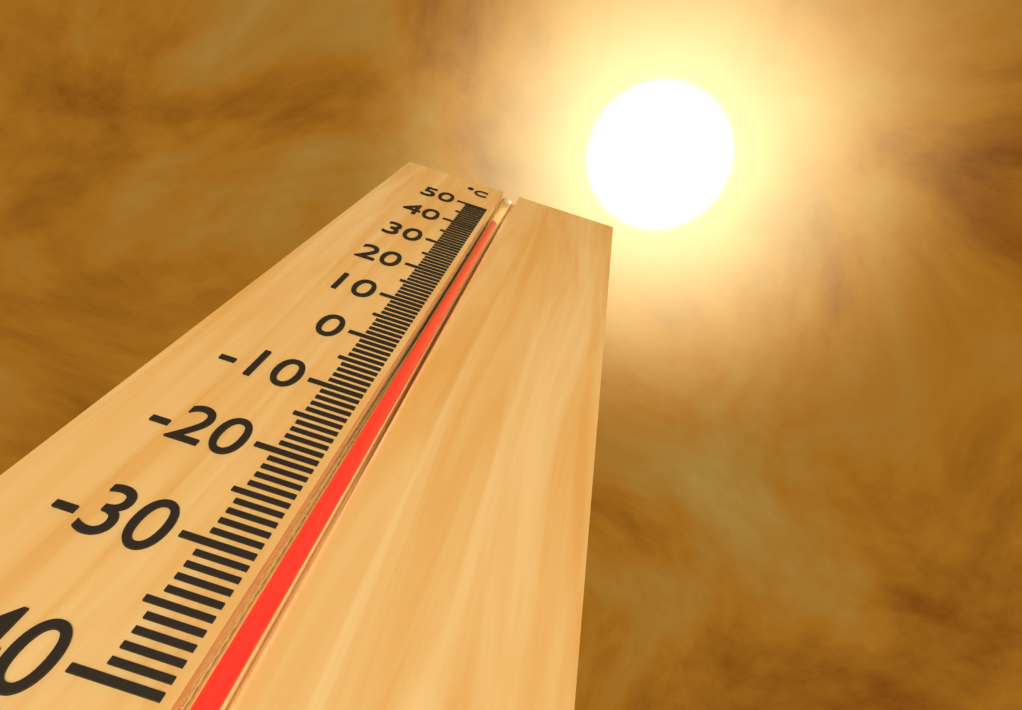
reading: 44 °C
